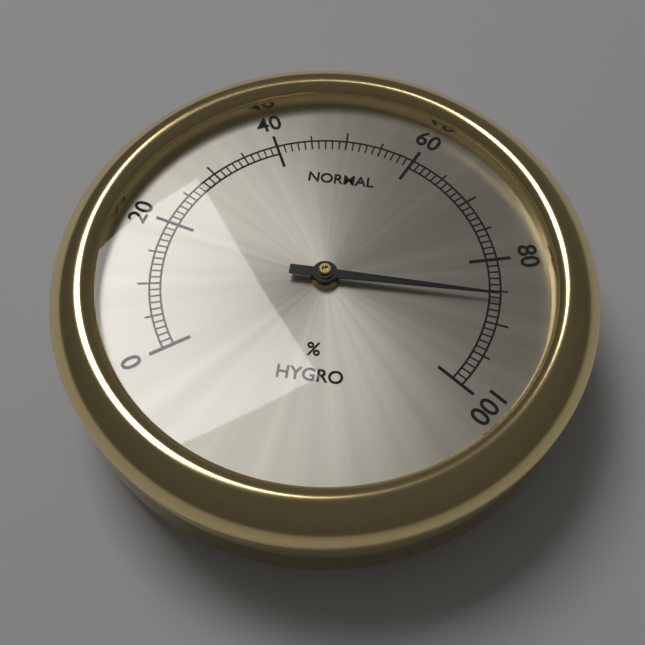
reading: 86 %
